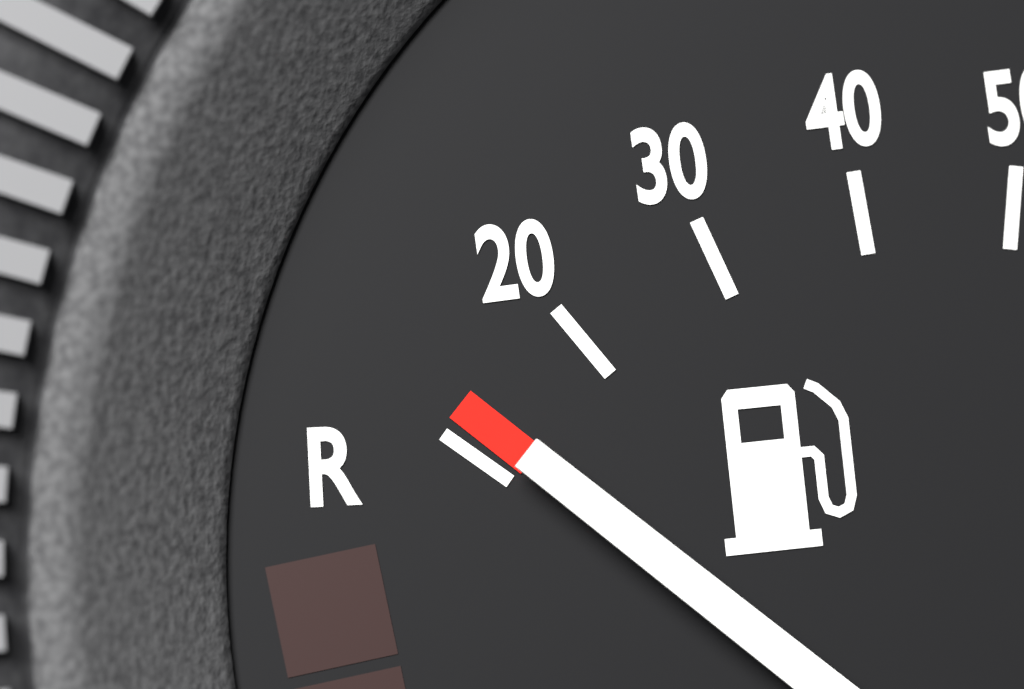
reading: 12 (no unit)
